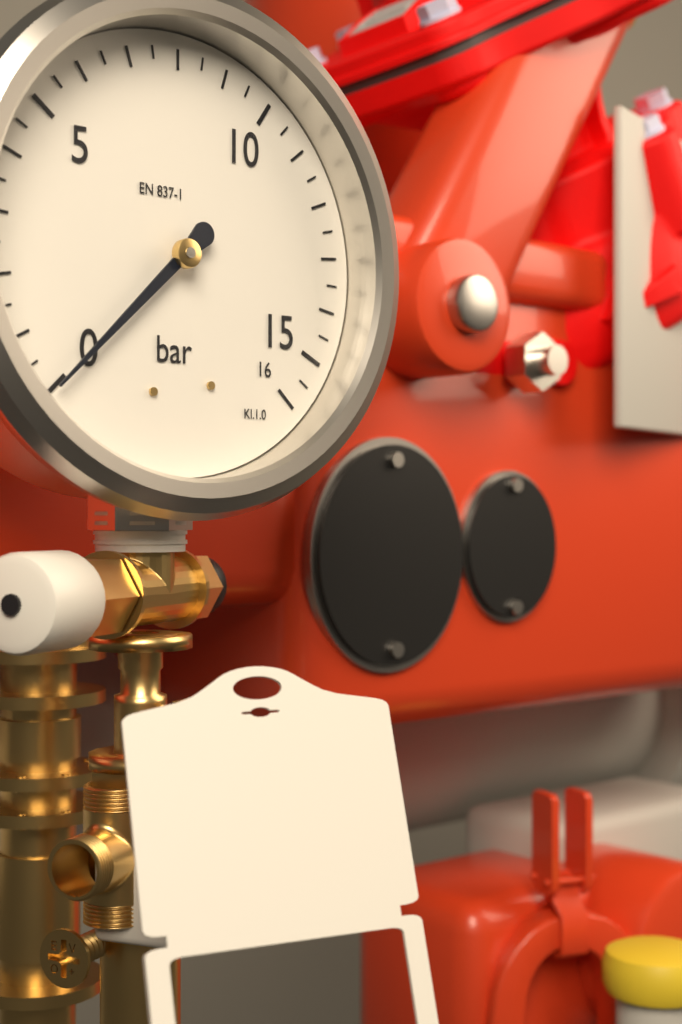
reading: 0.0 bar
